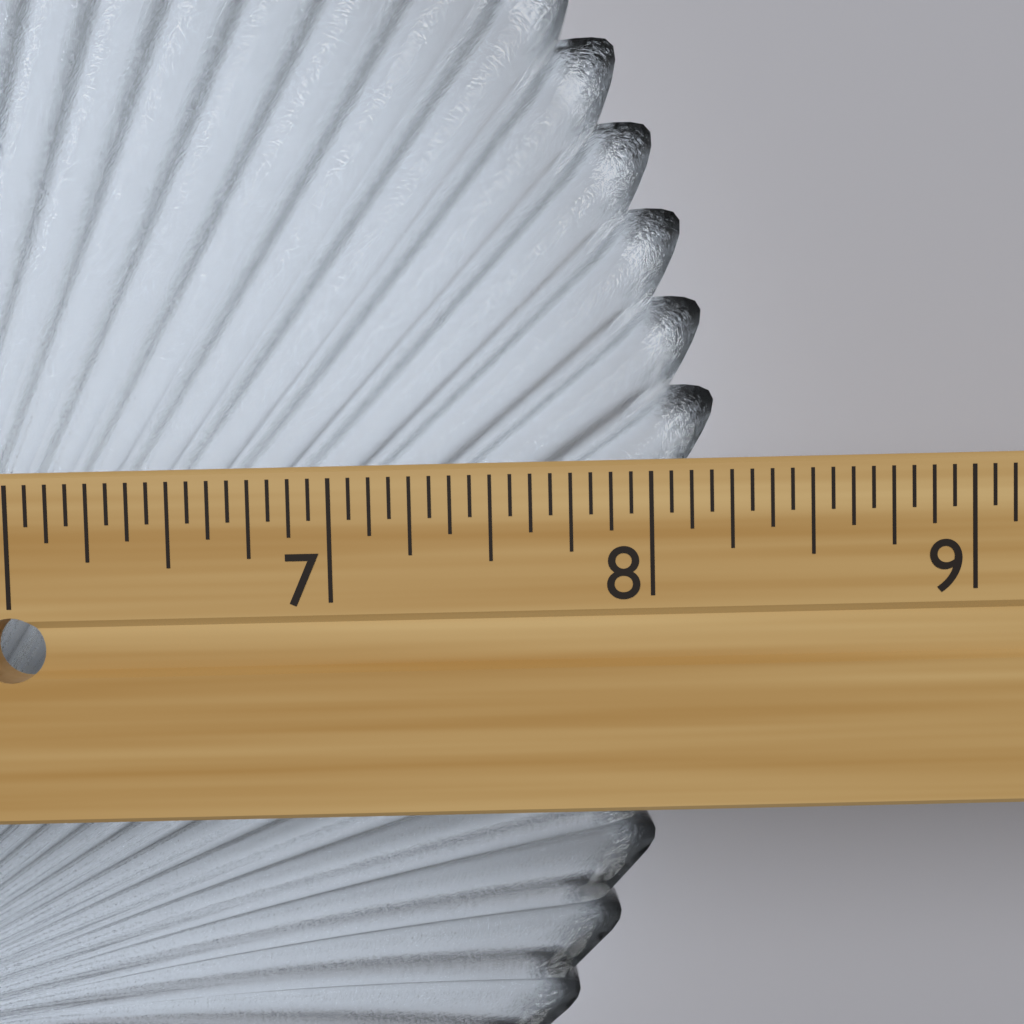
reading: 8.2500 in
